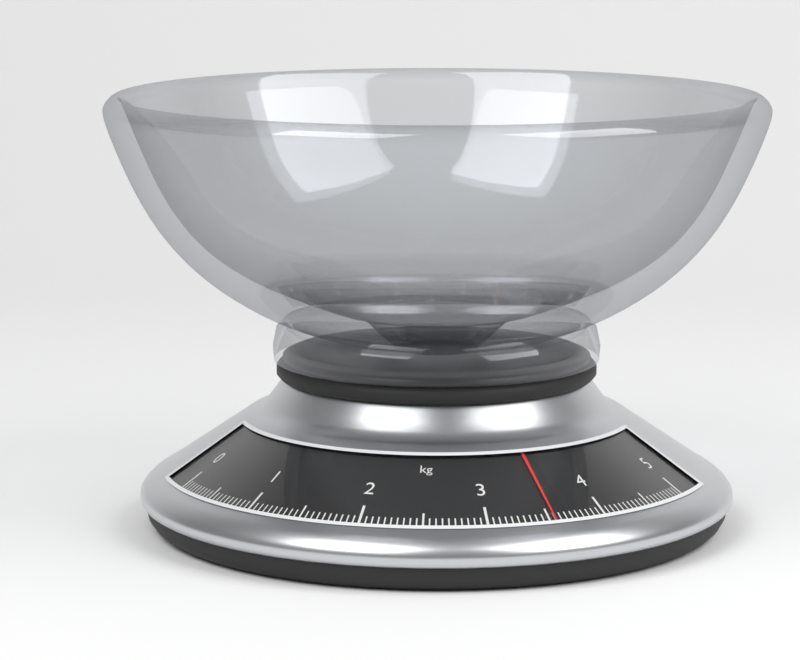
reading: 3.55 kg
